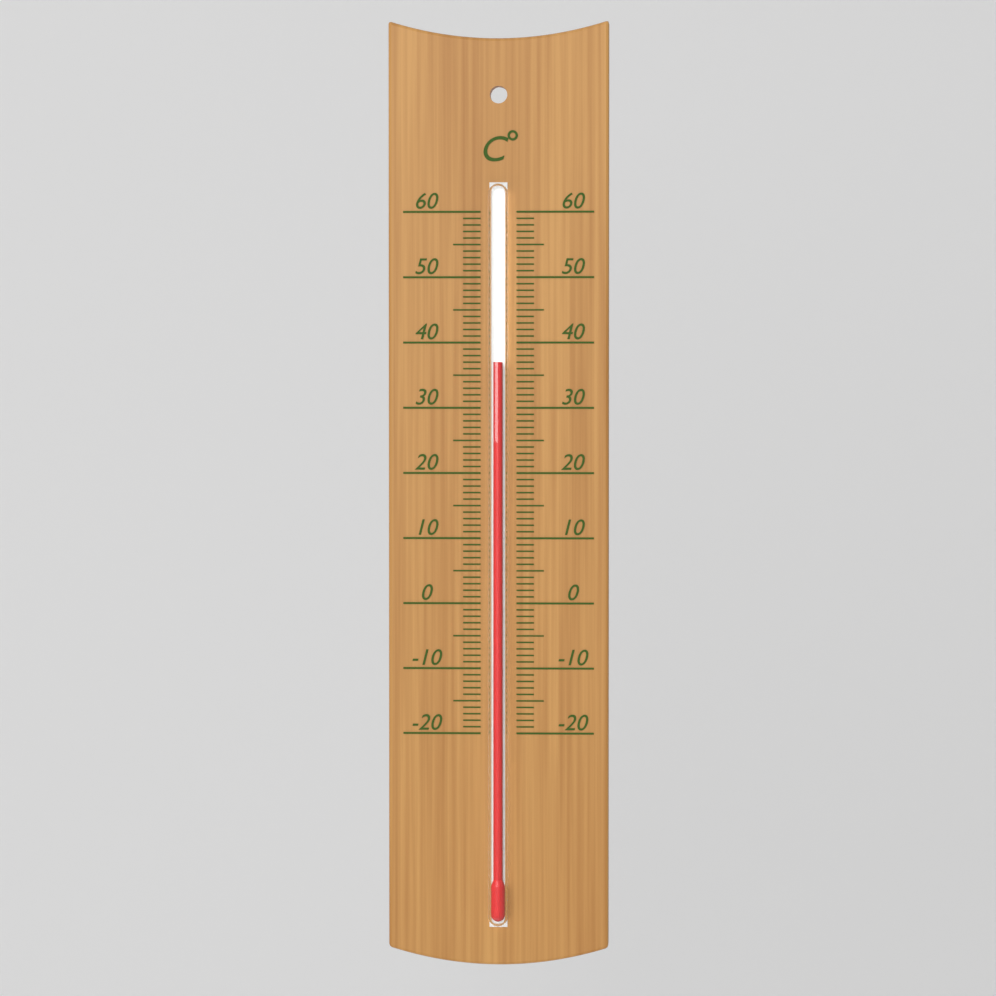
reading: 37 °C
